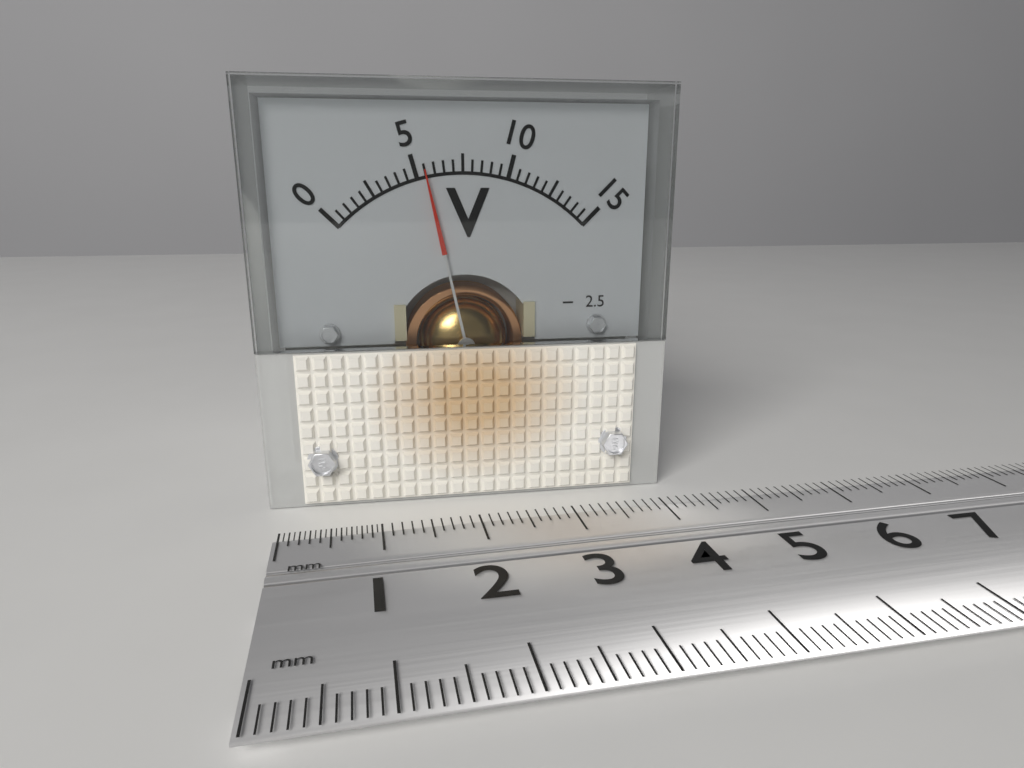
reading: 5.5 V
